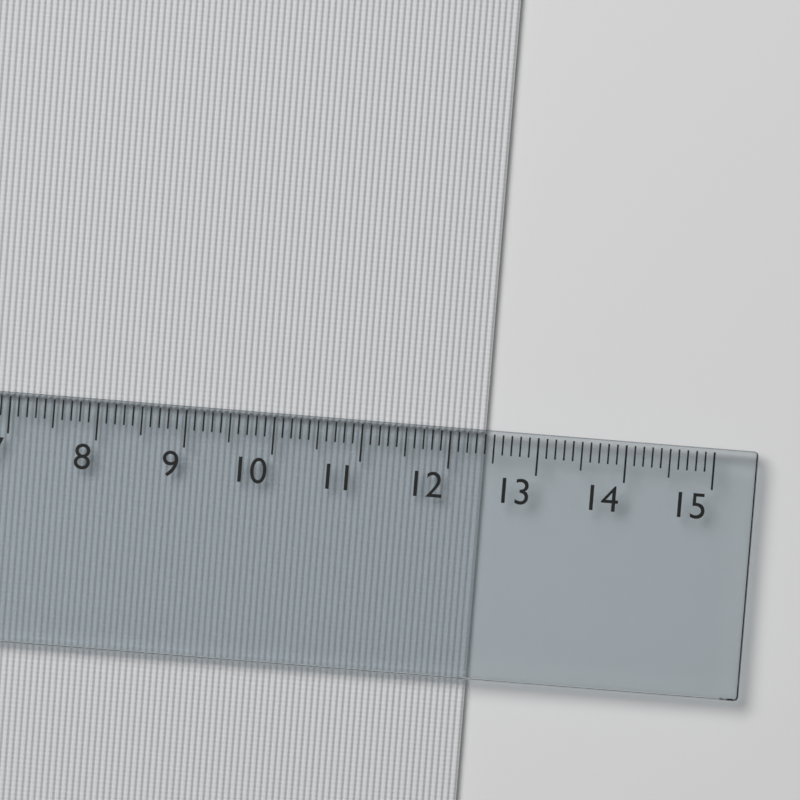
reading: 12.4 cm
